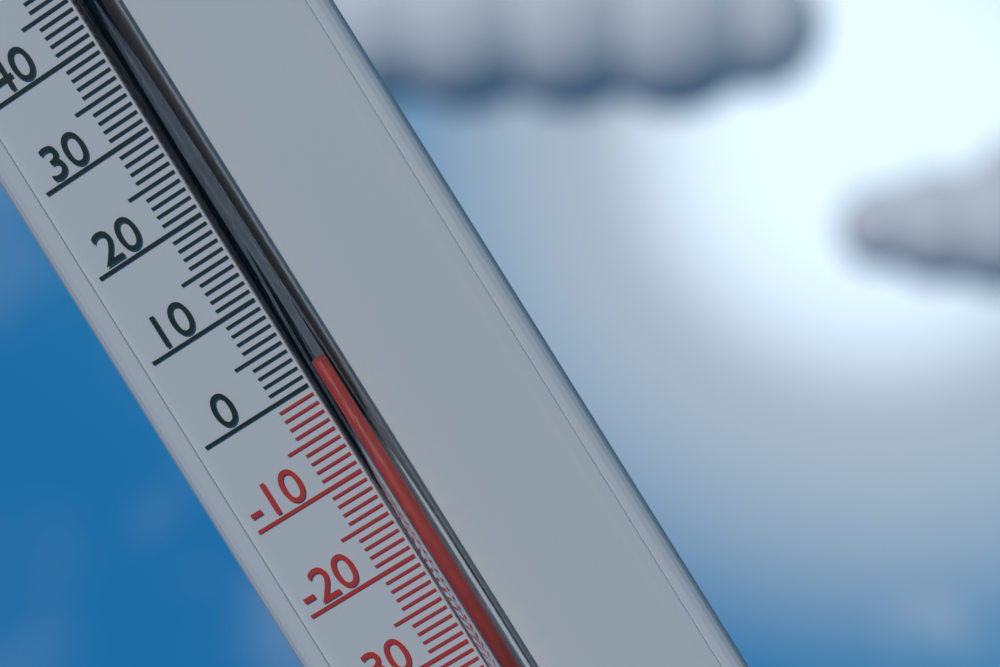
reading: 1 °C
